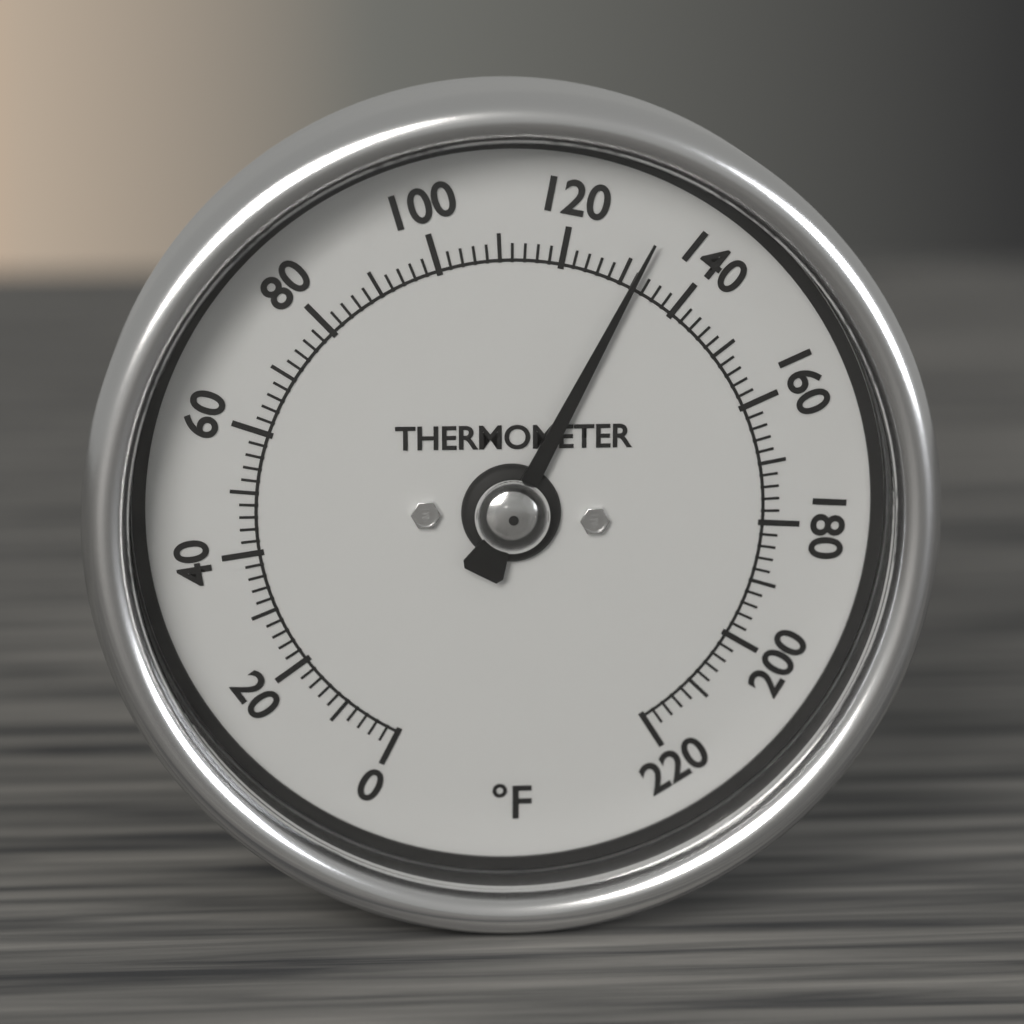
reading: 132 °F
